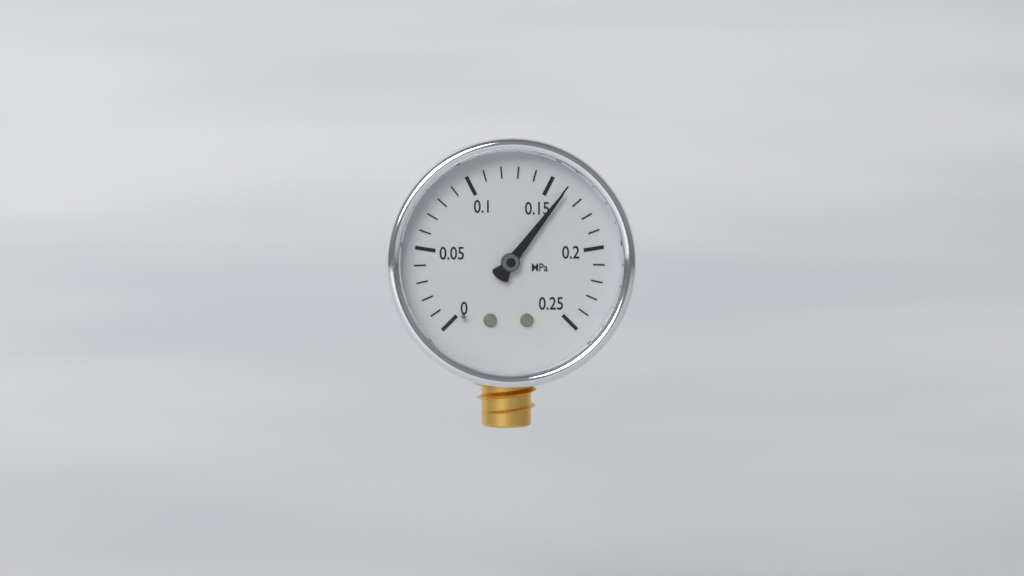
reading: 0.16 MPa
